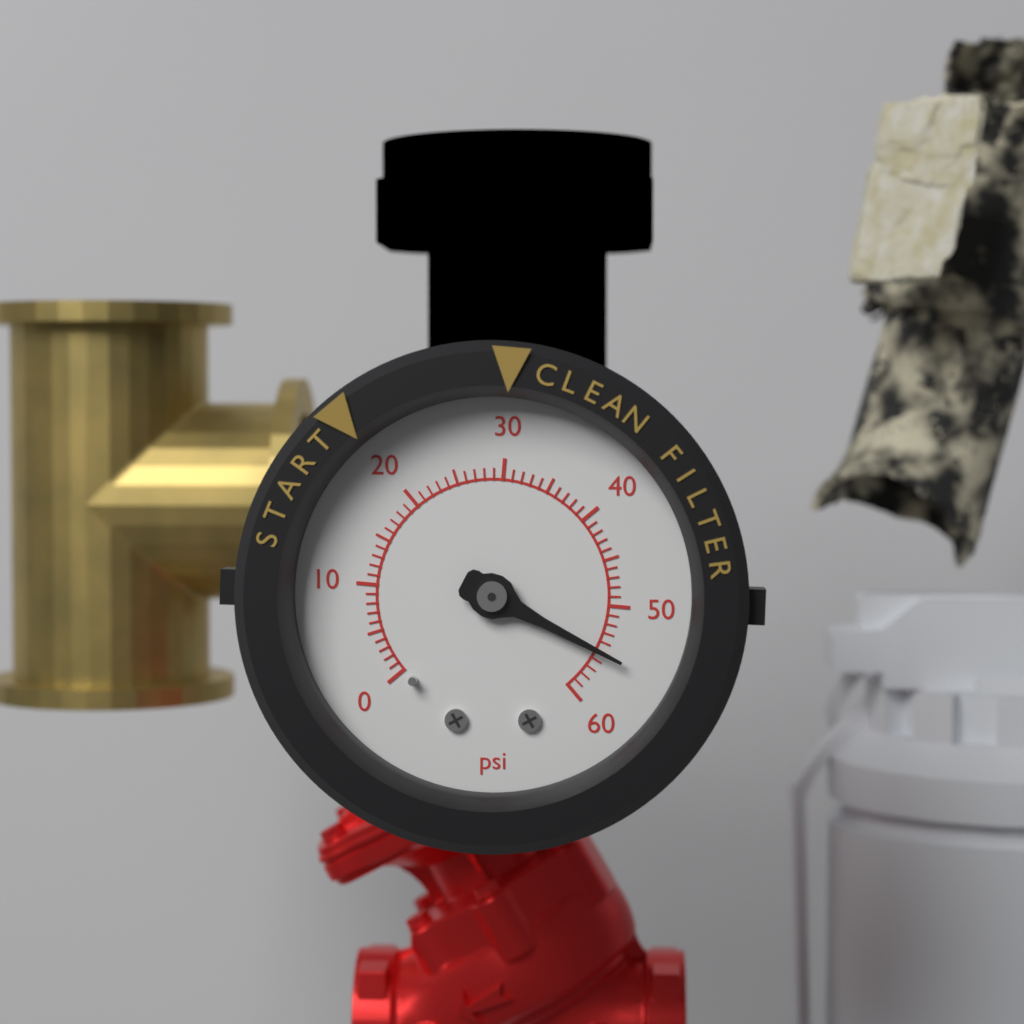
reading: 55 psi
